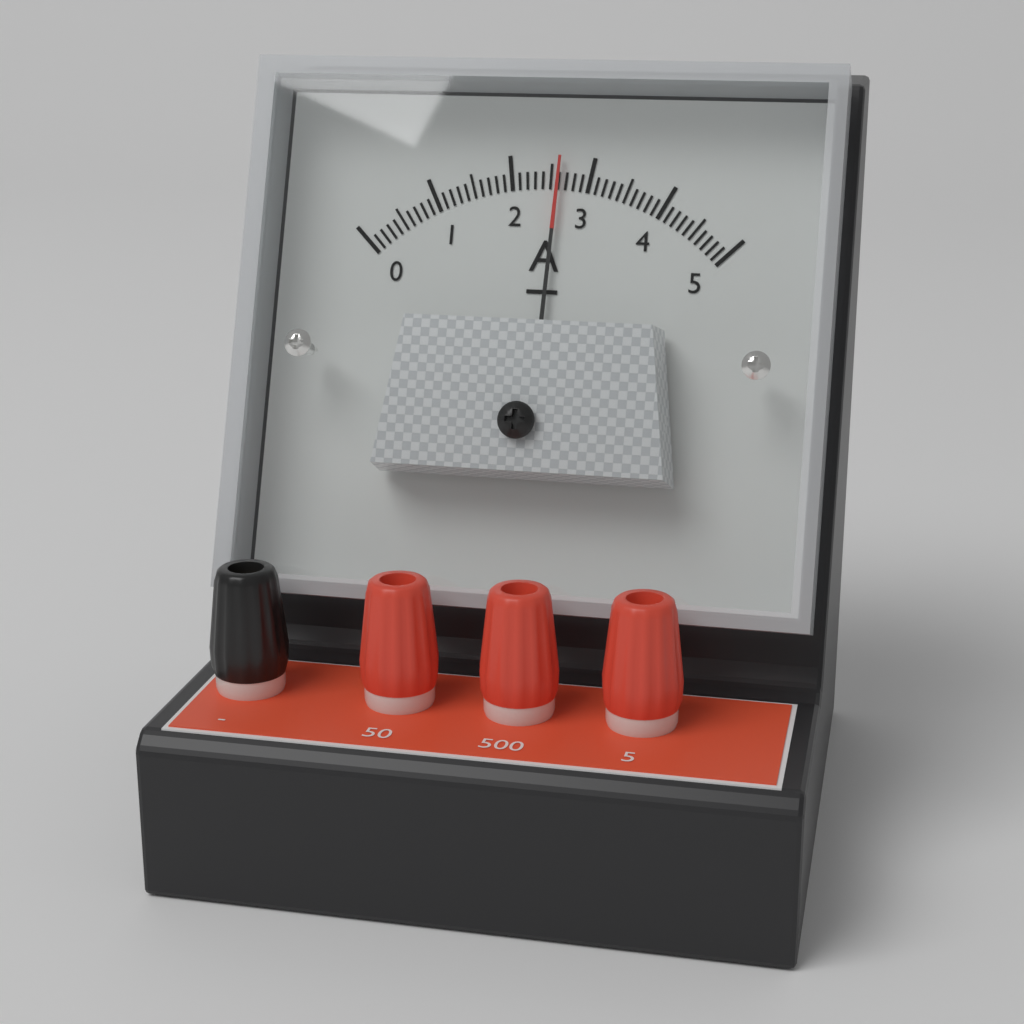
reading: 2.6 A
